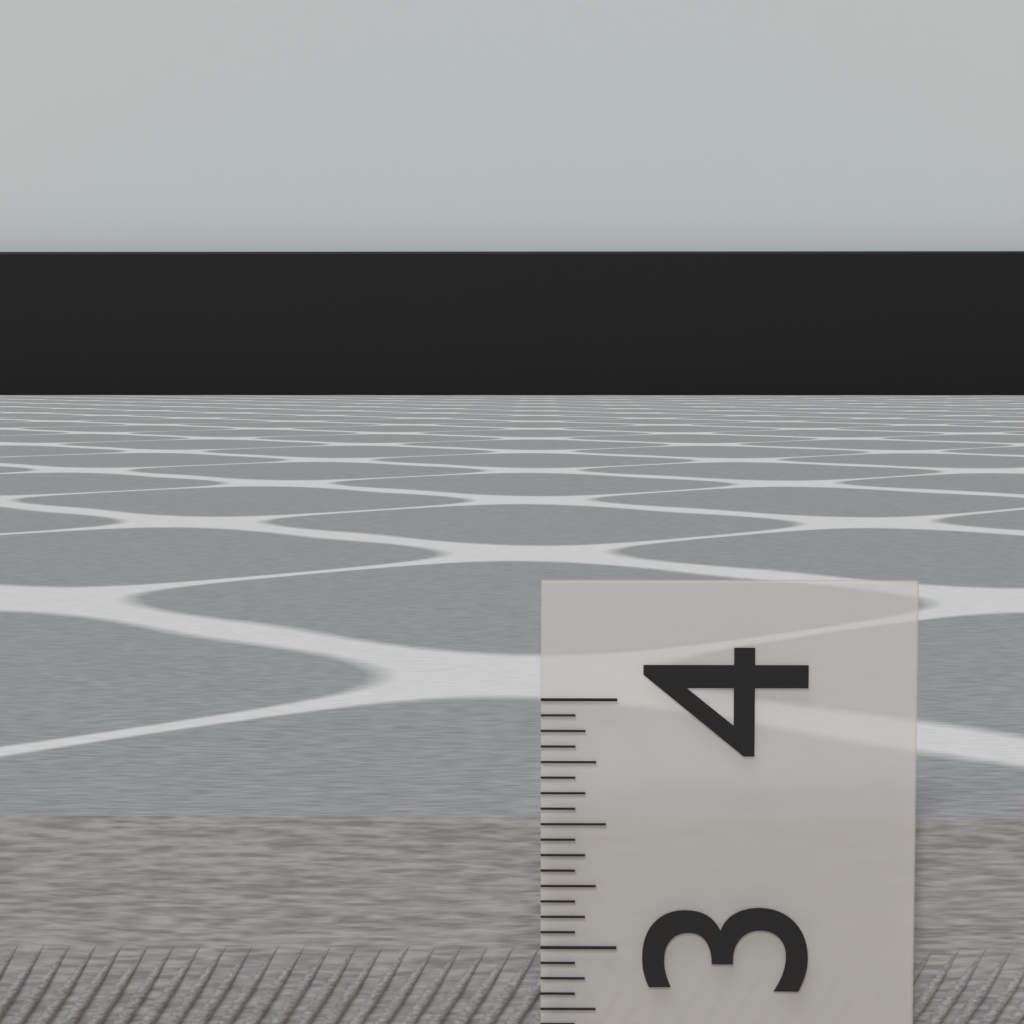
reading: 3.5000 (no unit)
